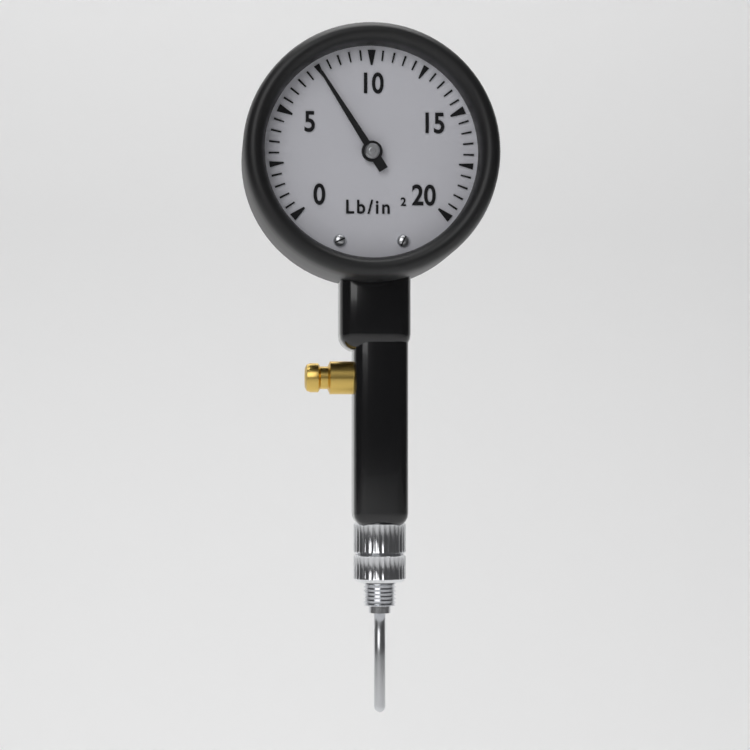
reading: 7.5 lb/in²
